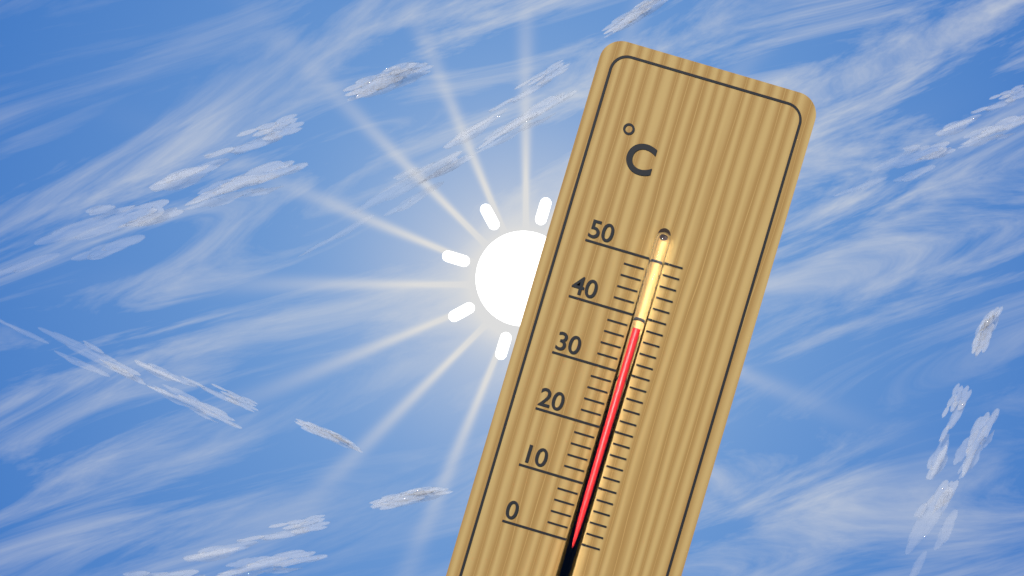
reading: 38 °C
